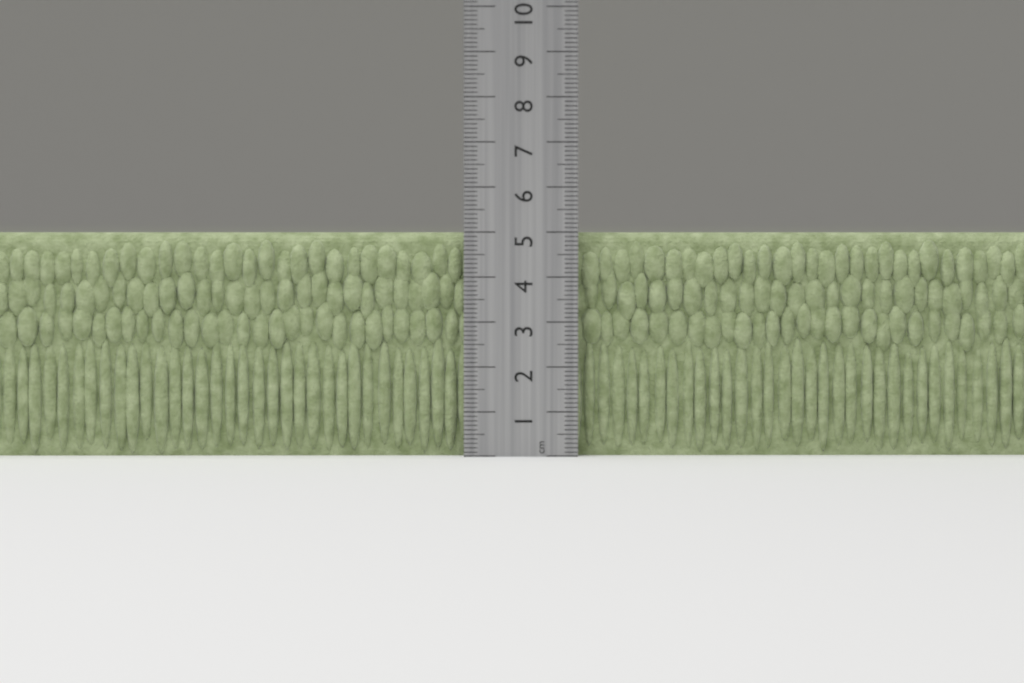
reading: 5.0 cm
